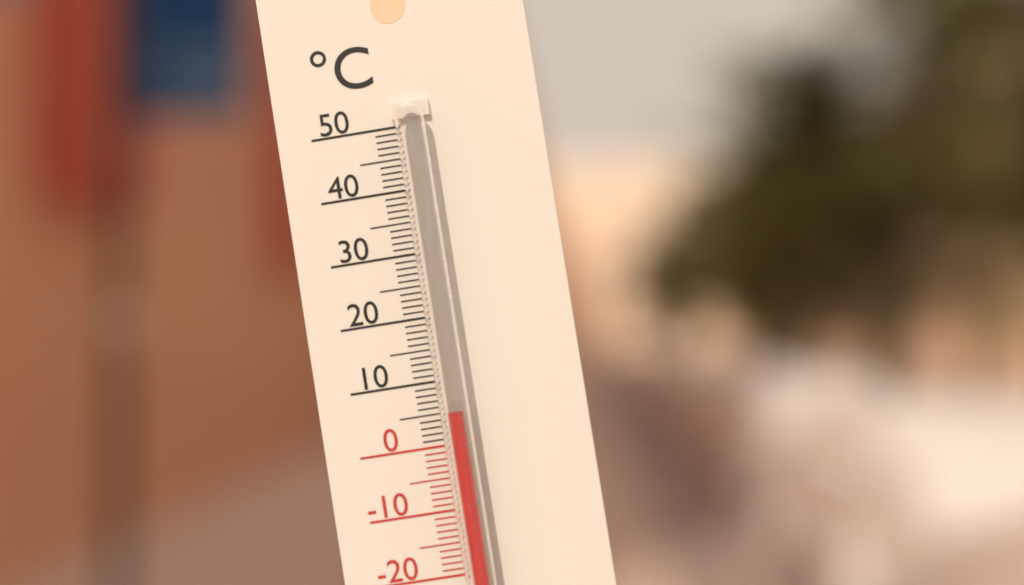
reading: 5 °C
